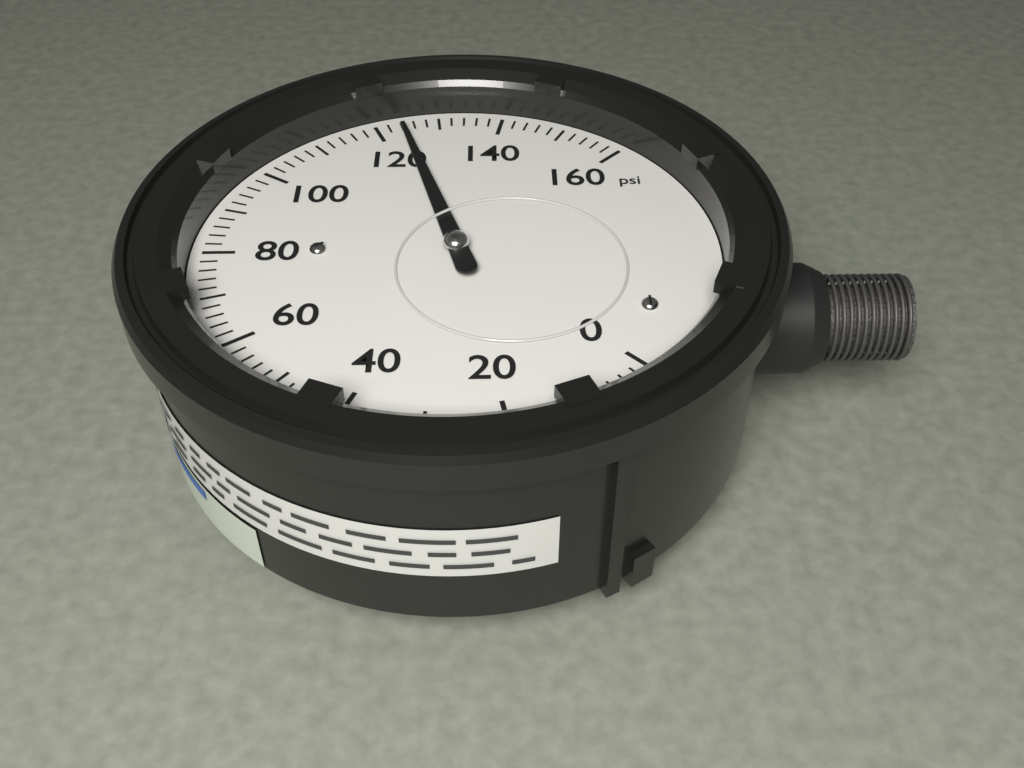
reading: 124 psi
